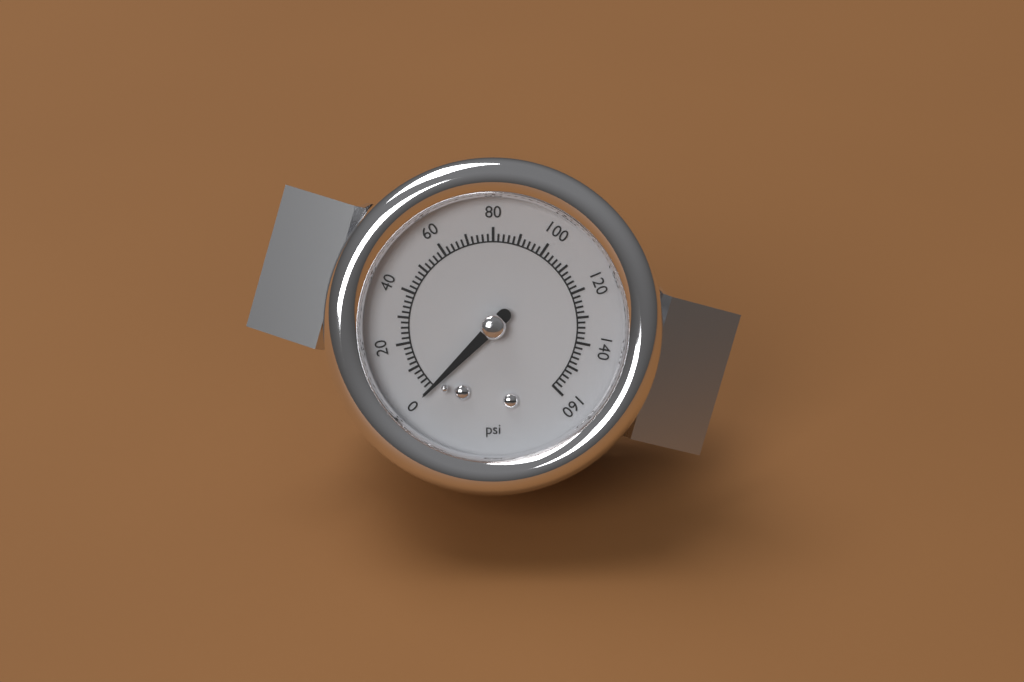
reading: 0 psi
